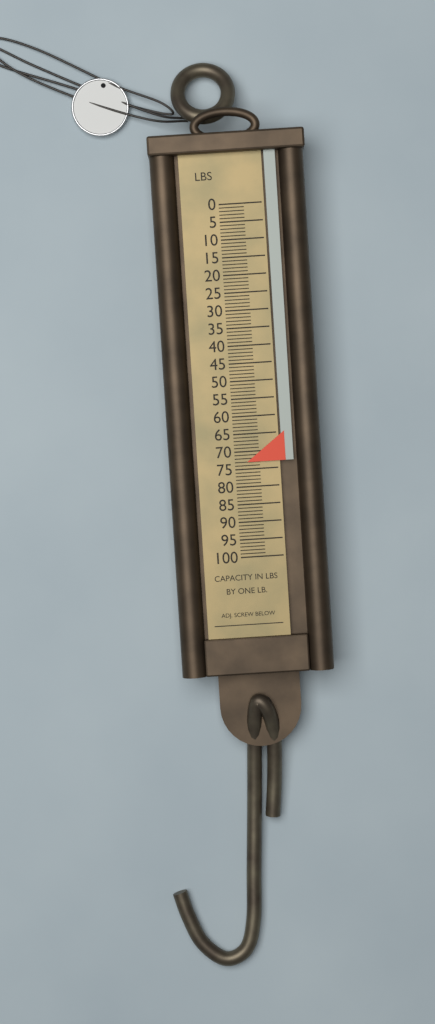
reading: 73 lb
